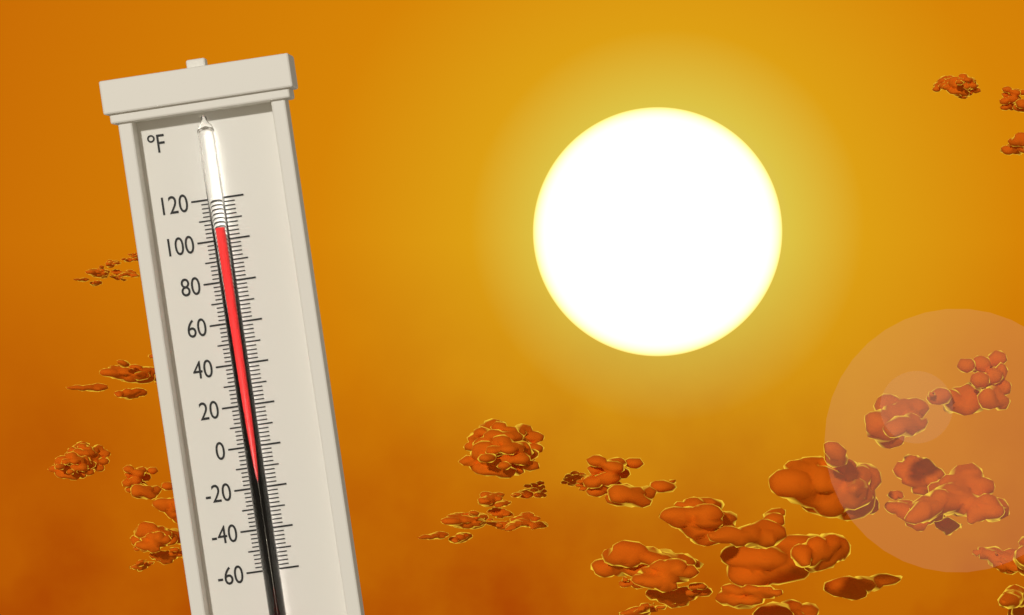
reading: 106 °F
